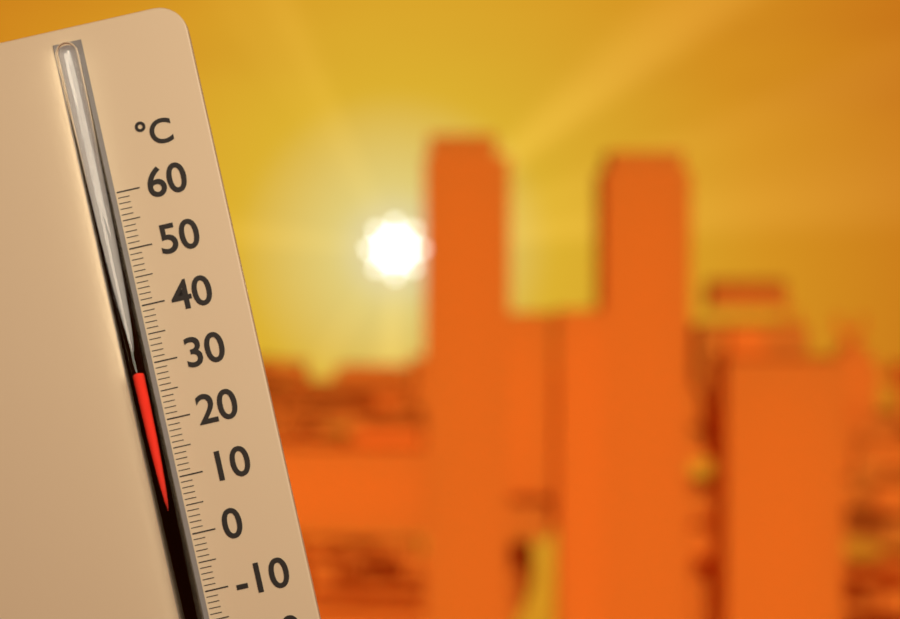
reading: 29 °C
